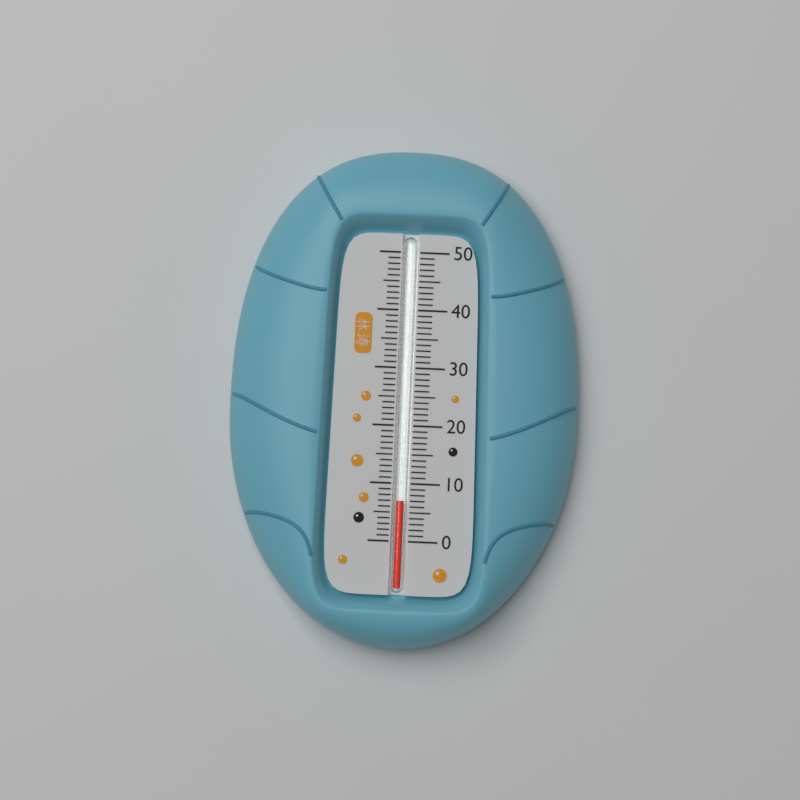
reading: 7 (no unit)
